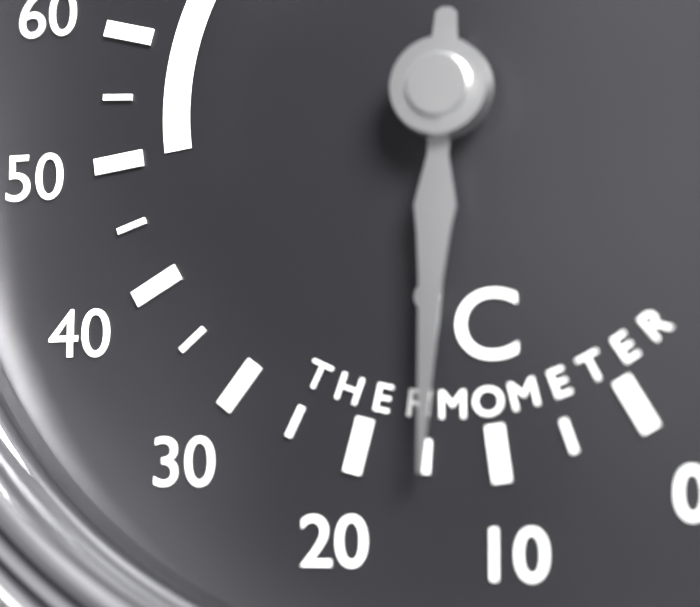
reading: 15 °C
